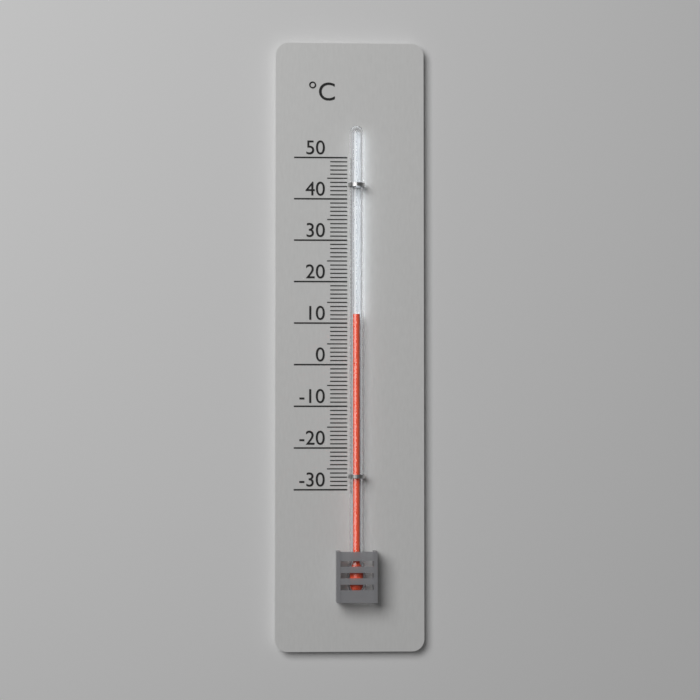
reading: 12 °C
